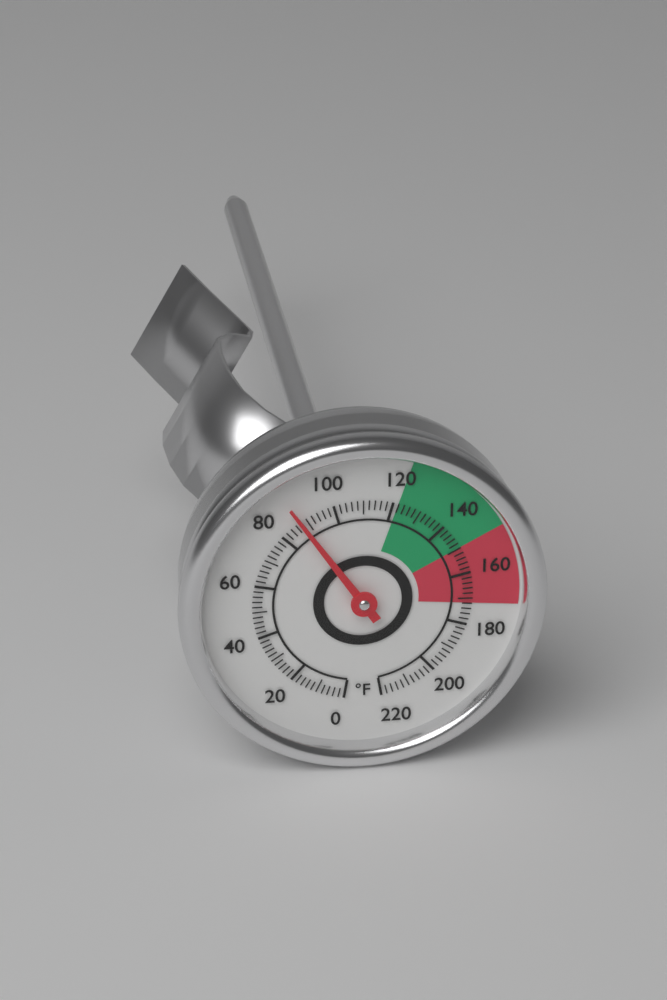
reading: 88 °F
